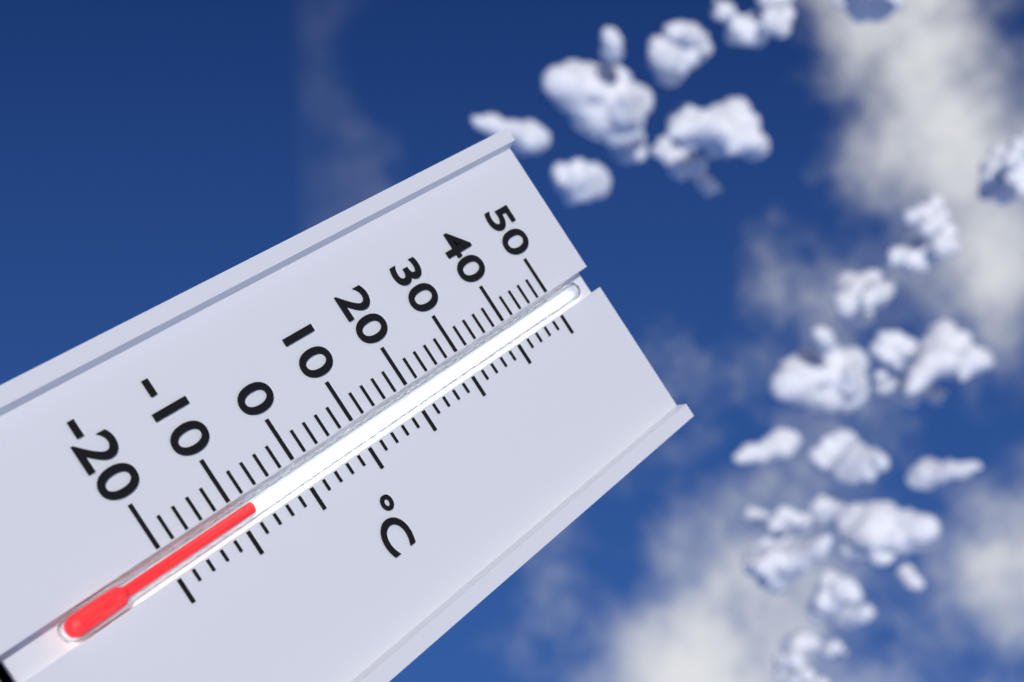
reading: -8 °C
